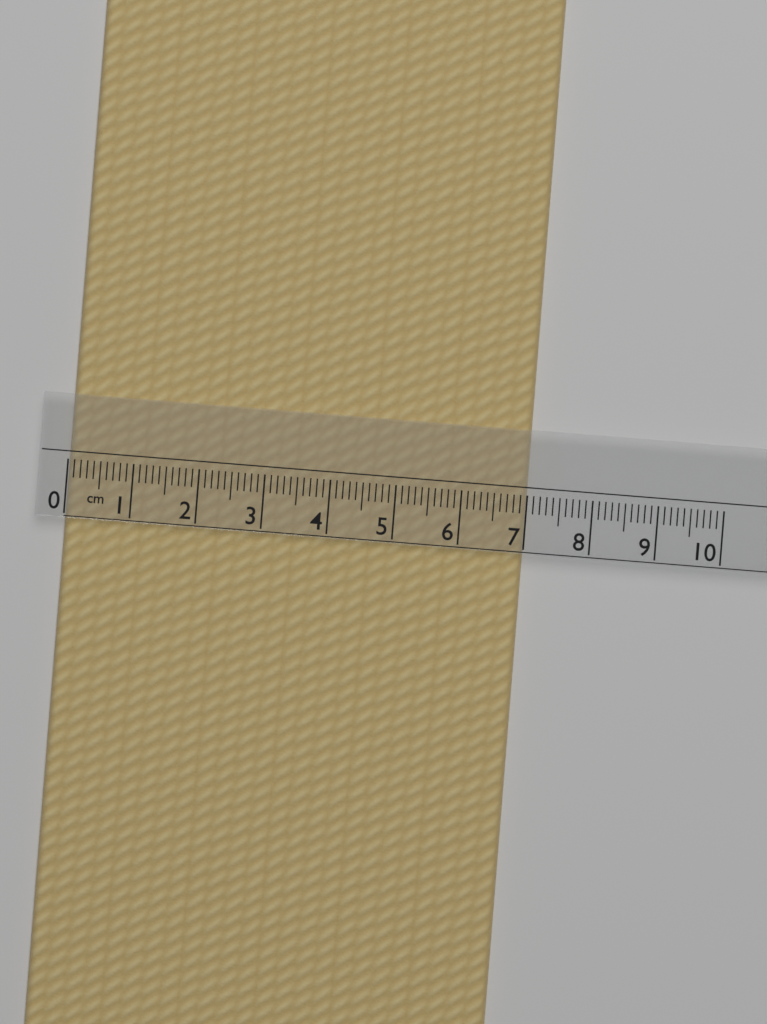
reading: 7.0 cm
